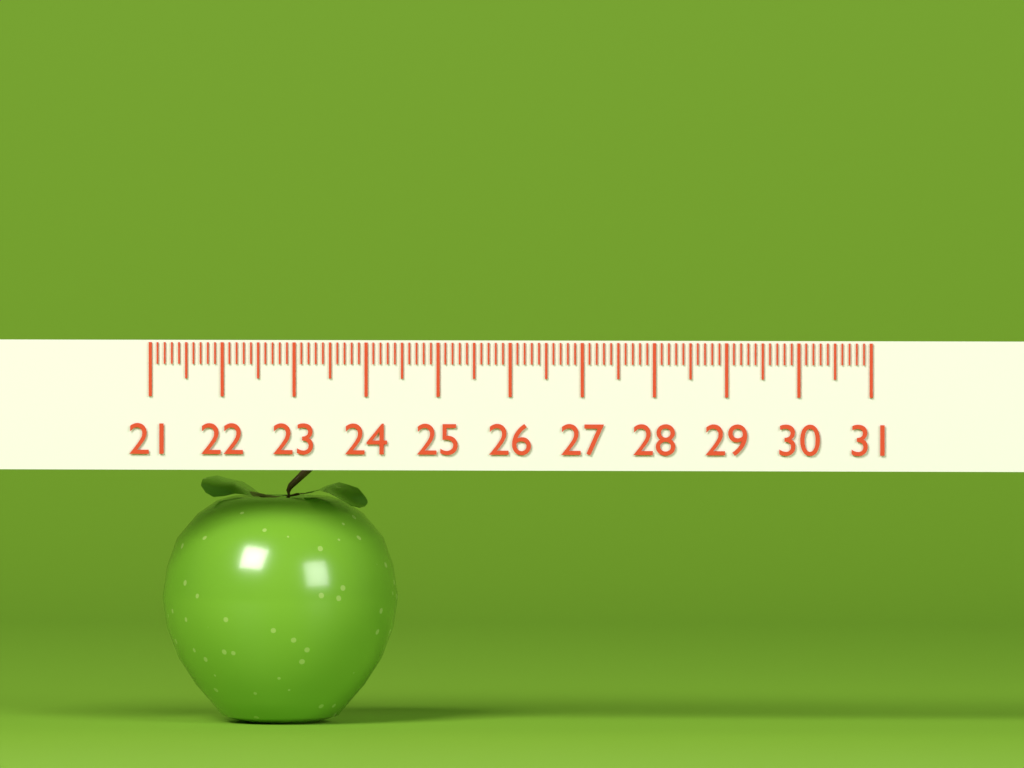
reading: 24.3 (no unit)
